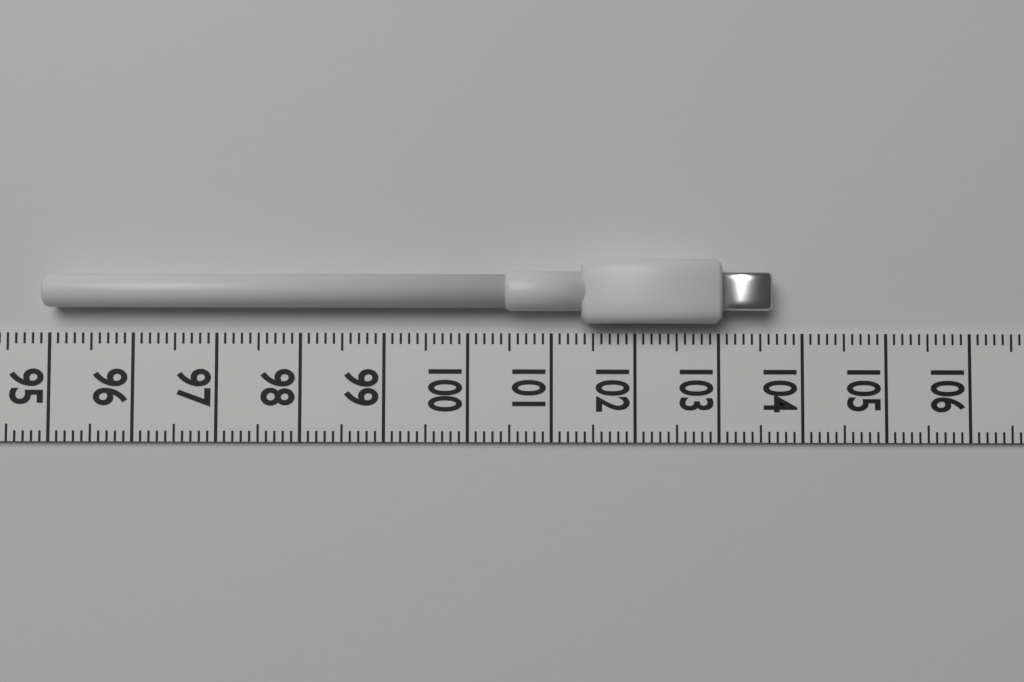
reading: 103.6 (no unit)
